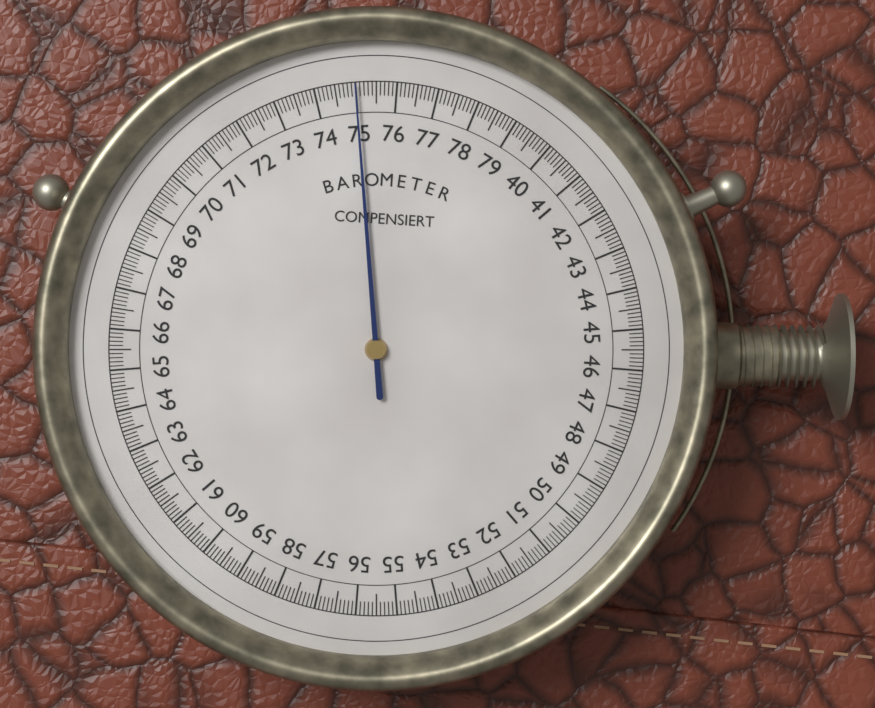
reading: 75.0 (no unit)
